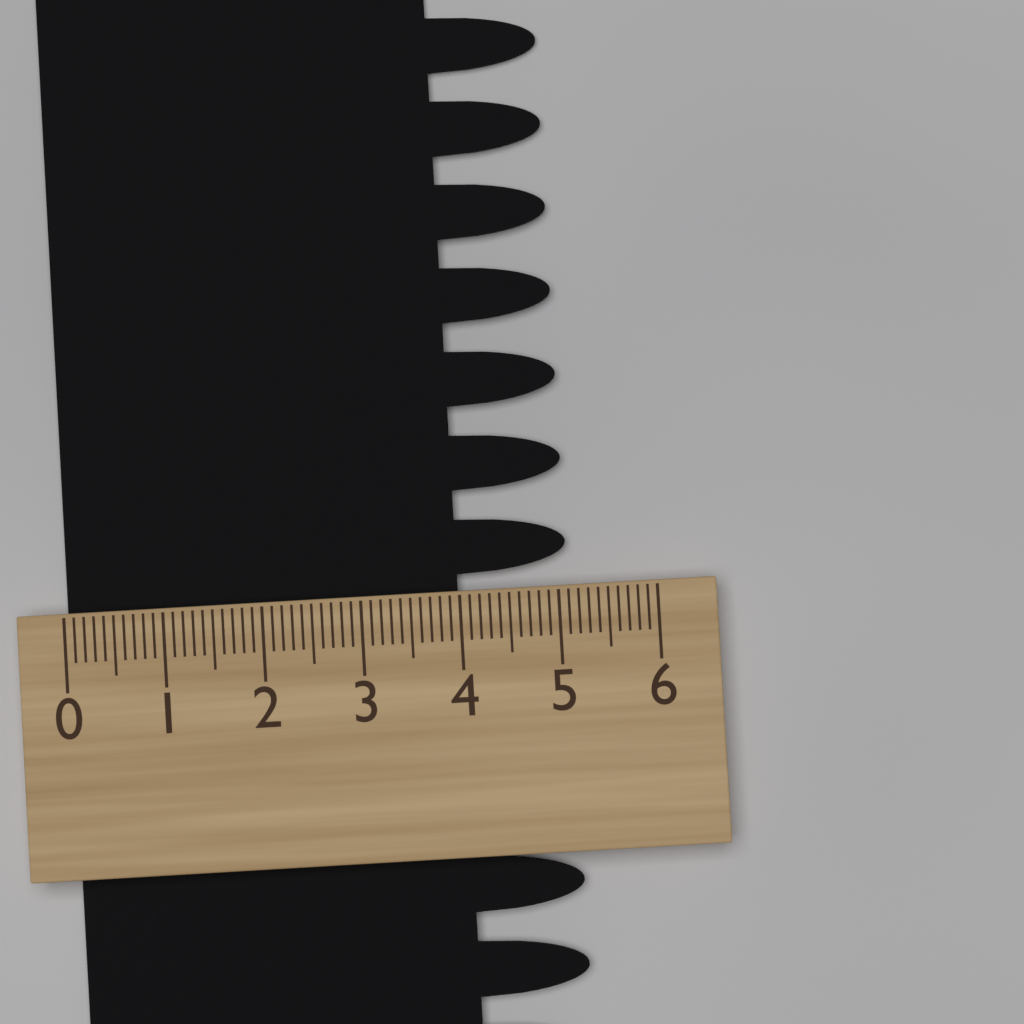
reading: 5.1 (no unit)
